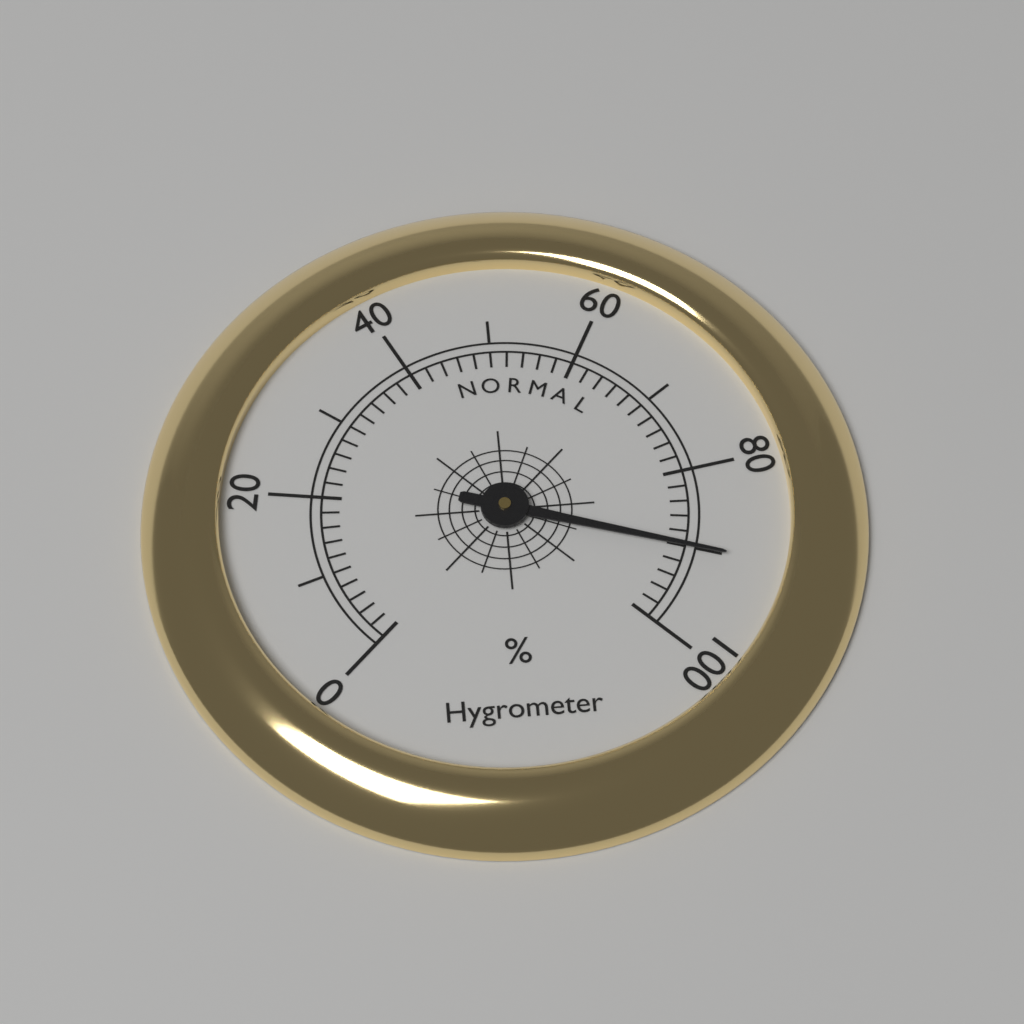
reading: 90 %
